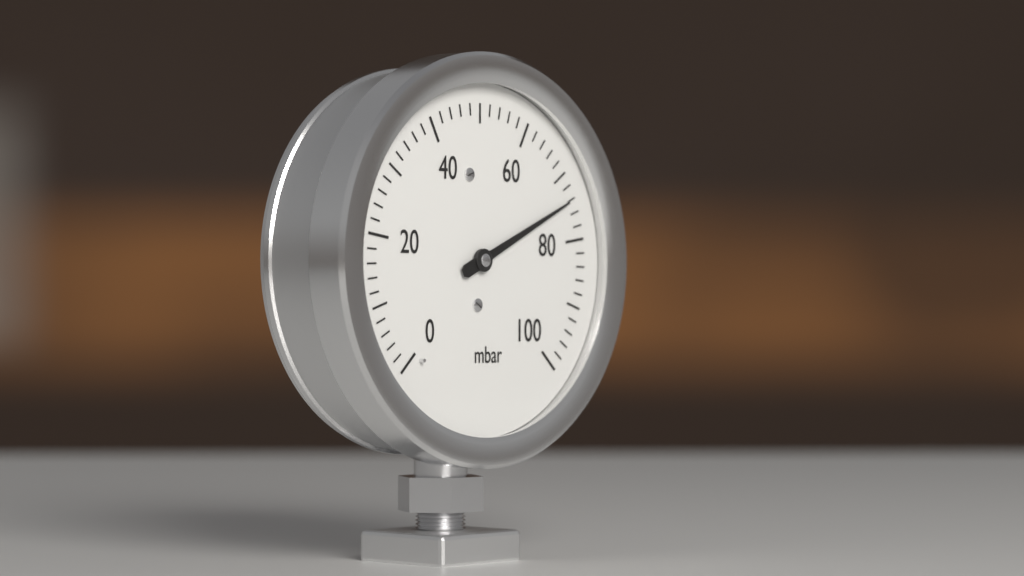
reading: 74 mbar
